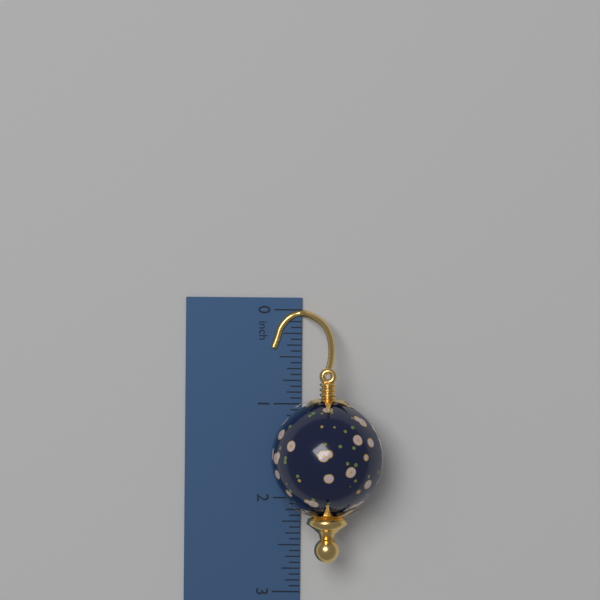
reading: 2.6250 inch
